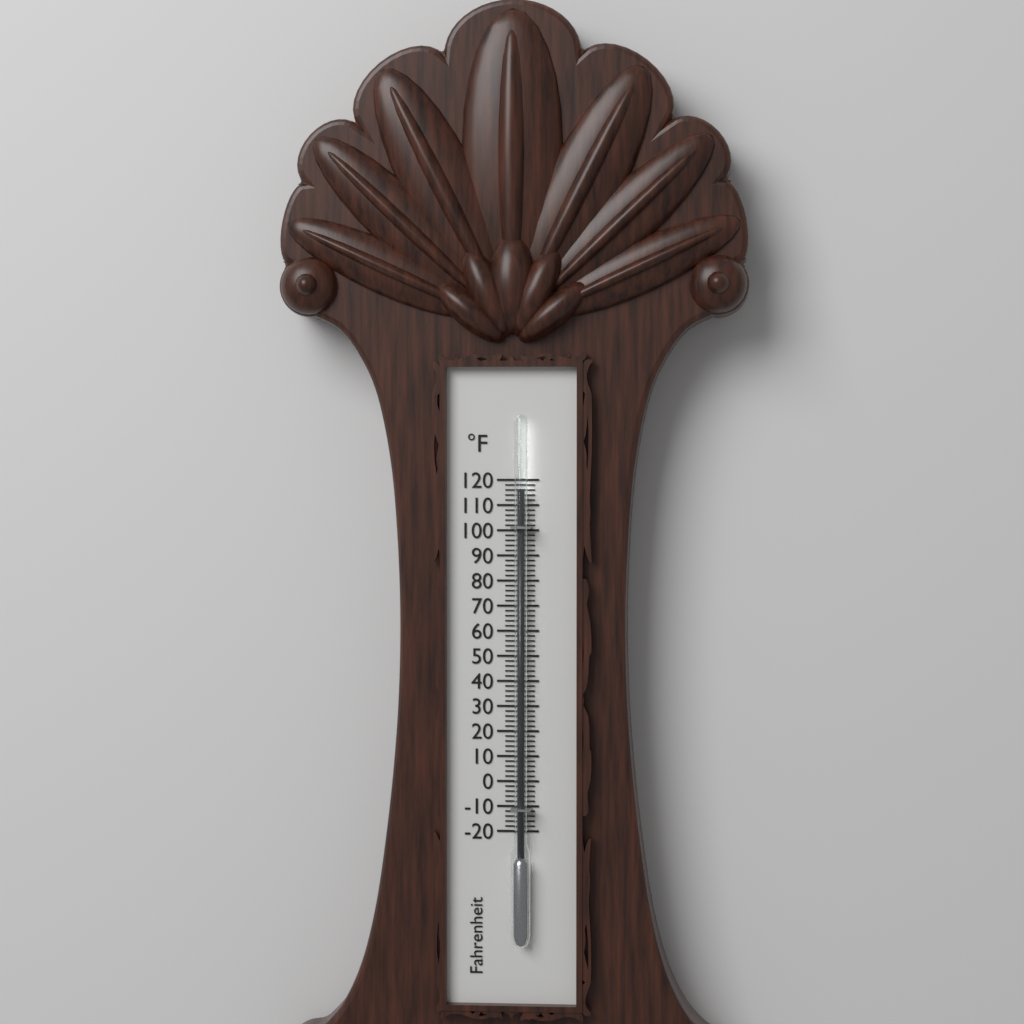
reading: 116 °F
